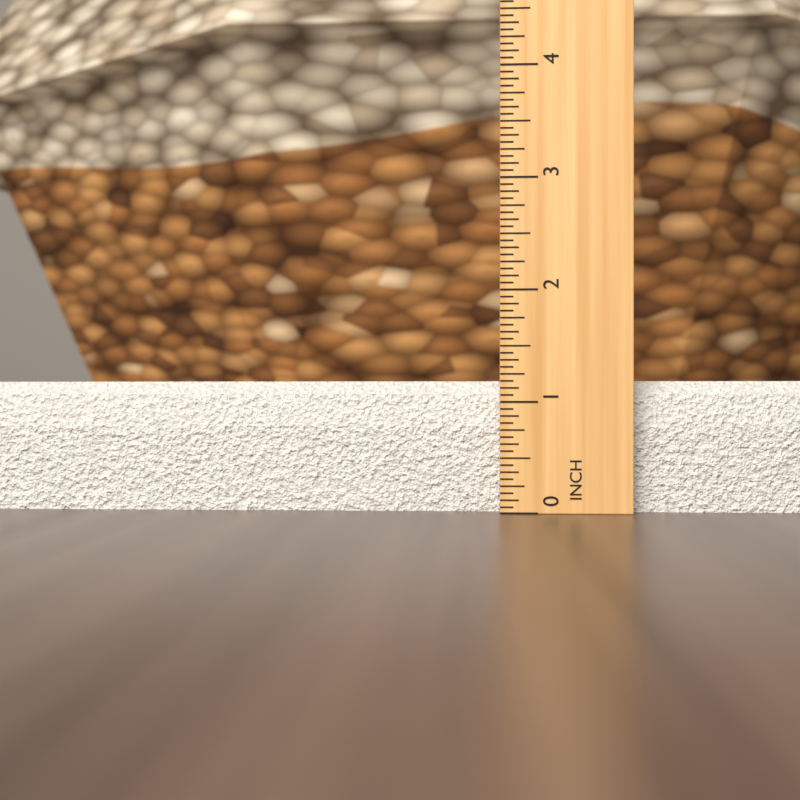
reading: 1.1875 in
